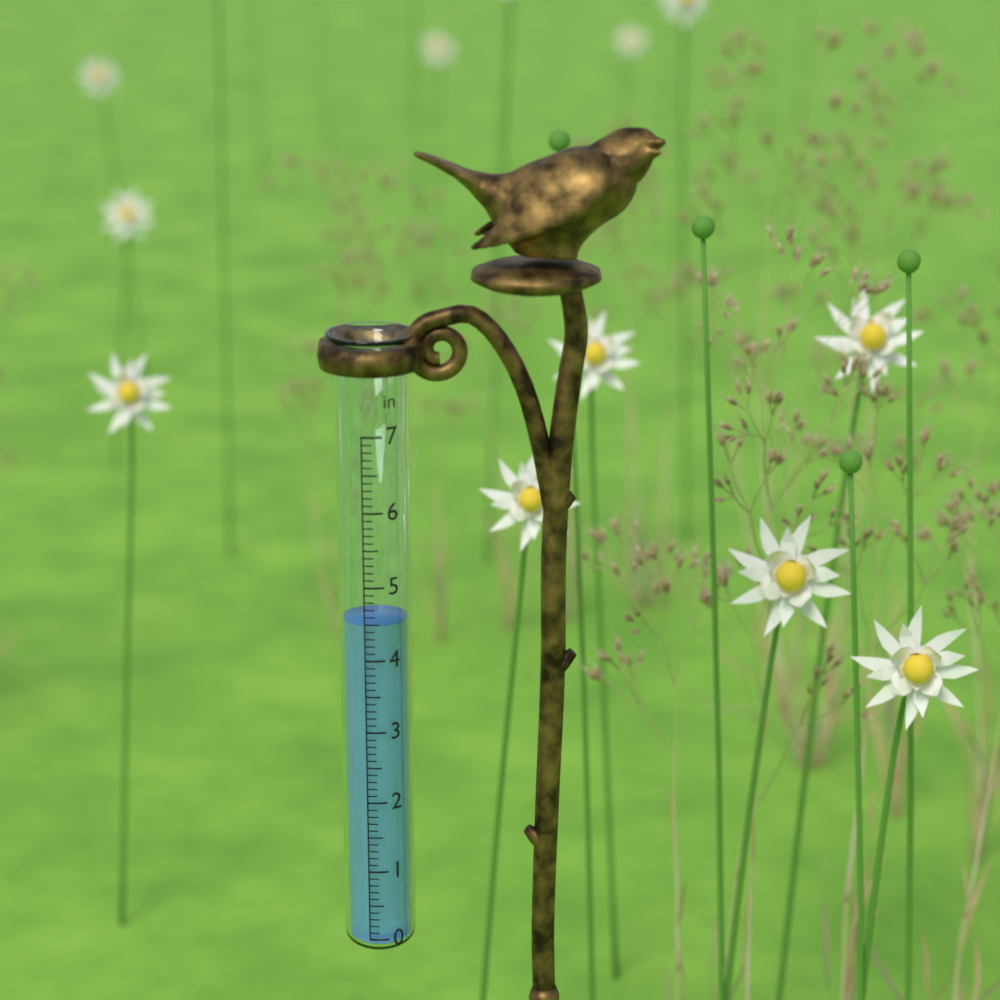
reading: 4.5 in
